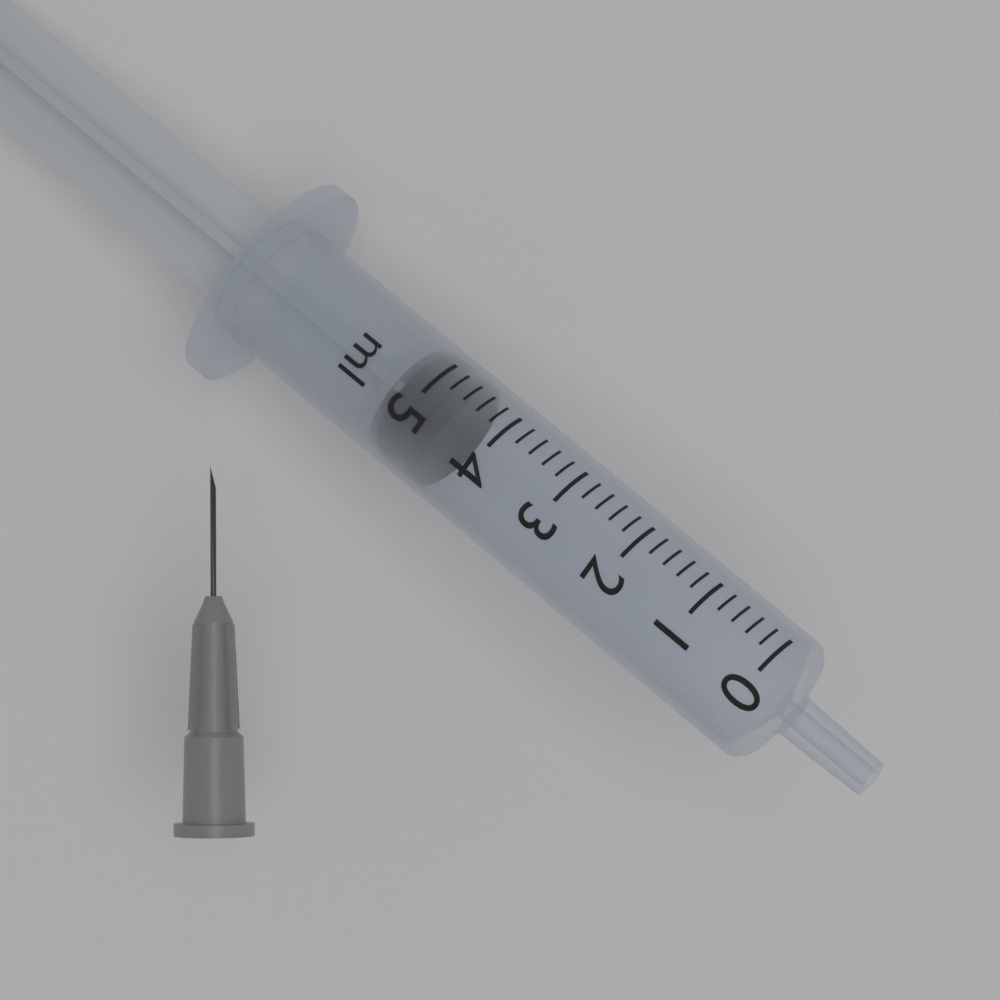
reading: 4.6 ml
